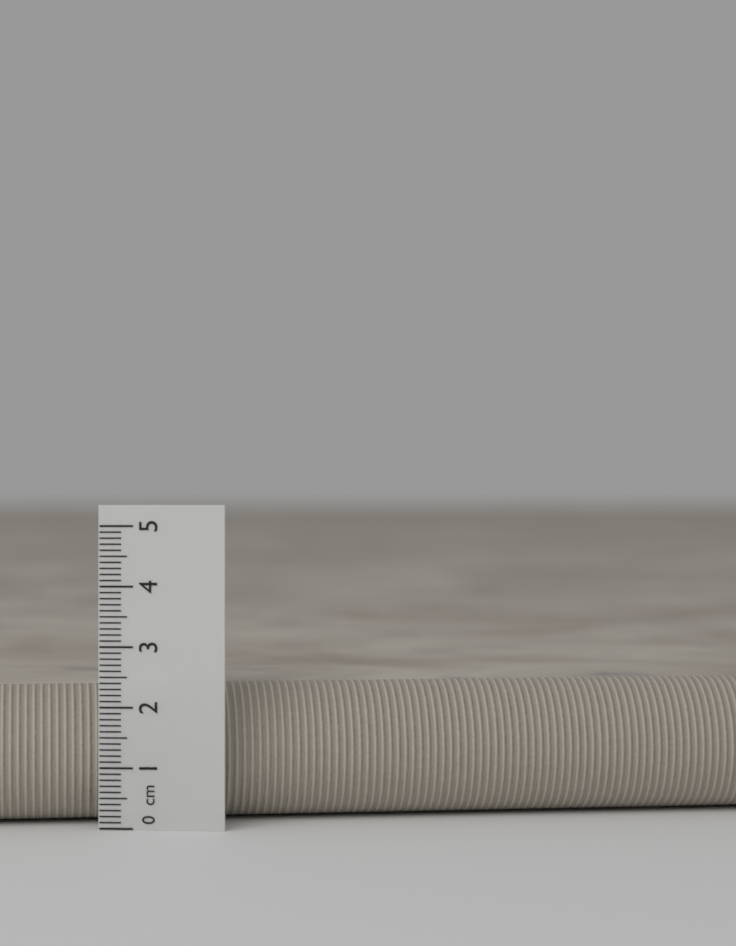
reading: 2.3 cm
